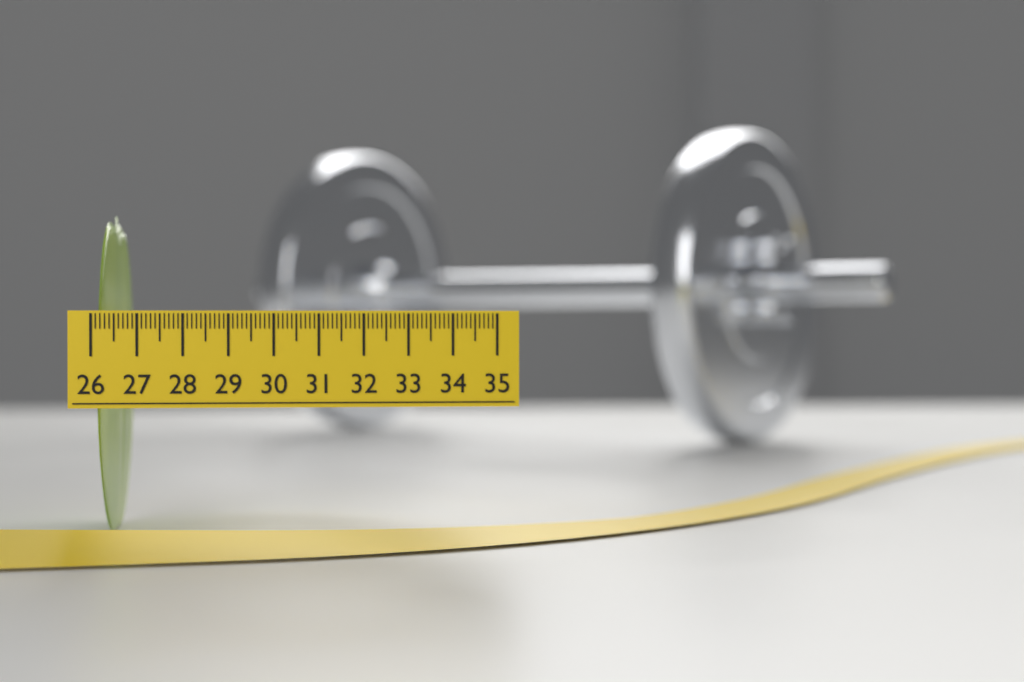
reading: 26.3 (no unit)
